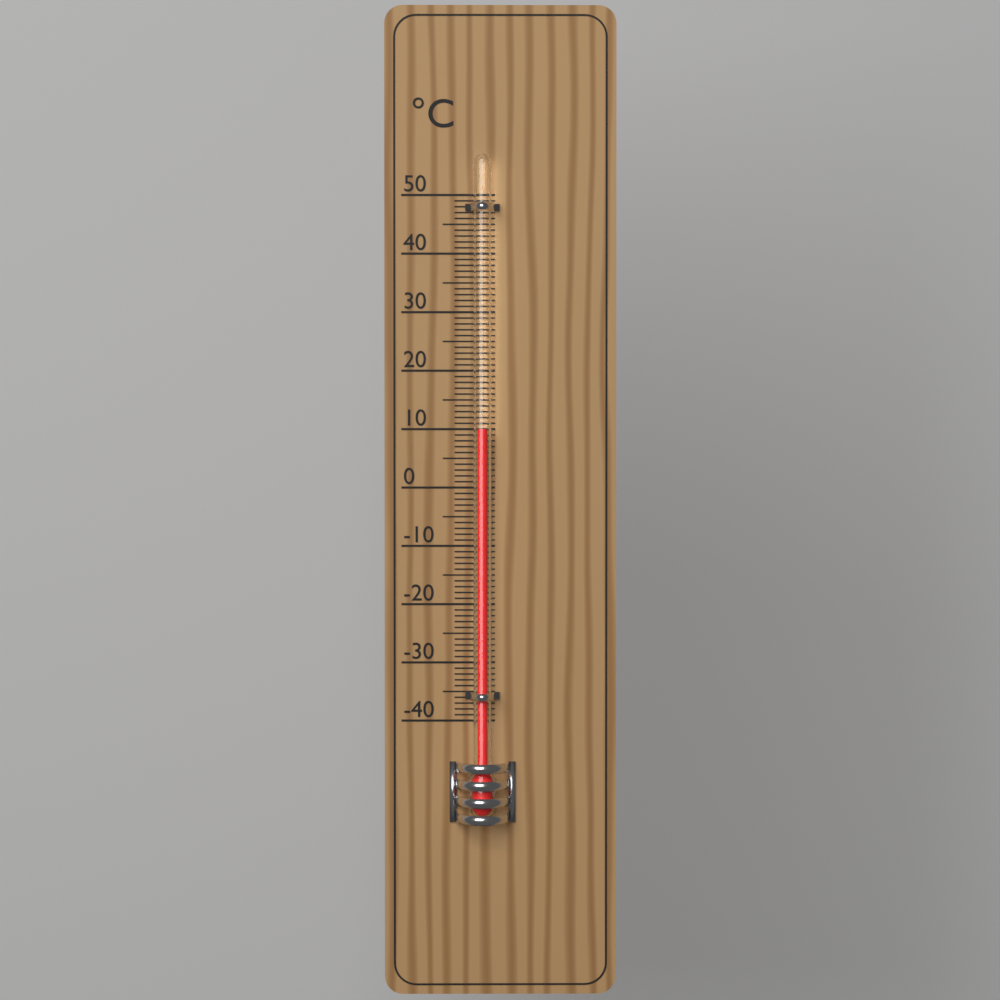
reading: 10 °C
